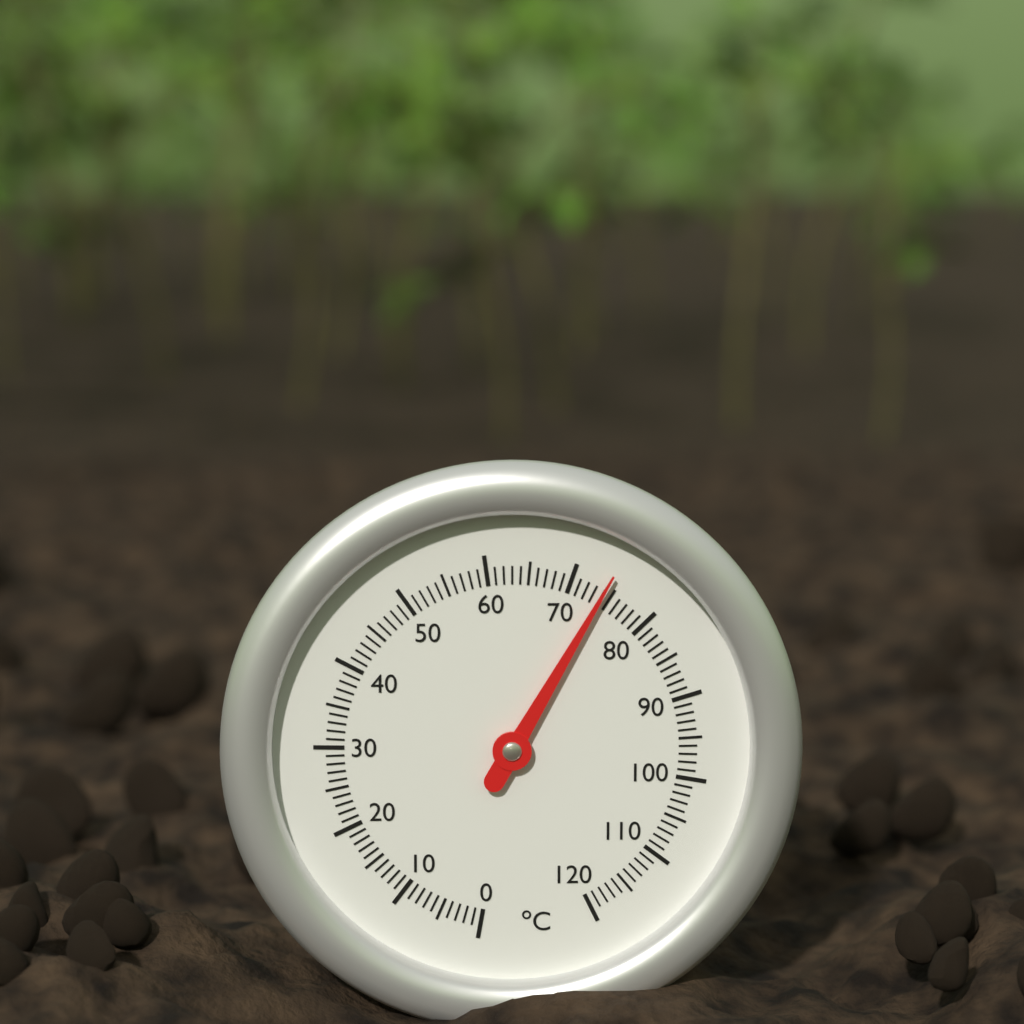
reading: 74 °C
